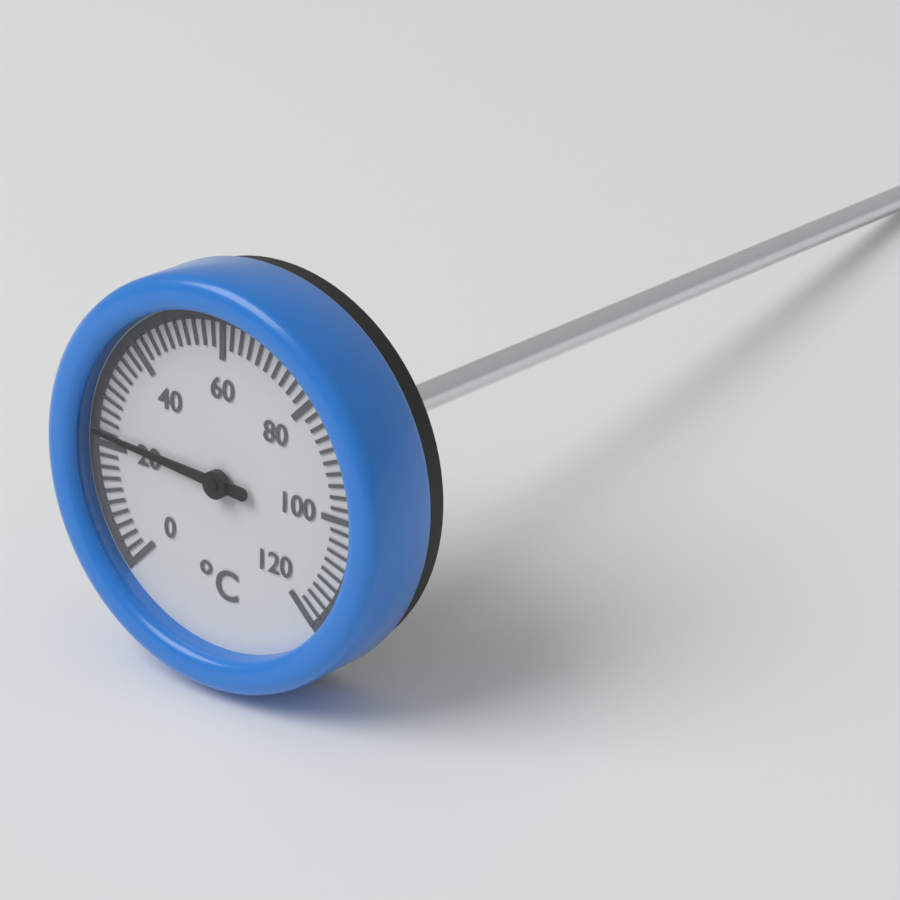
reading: 22 °C
